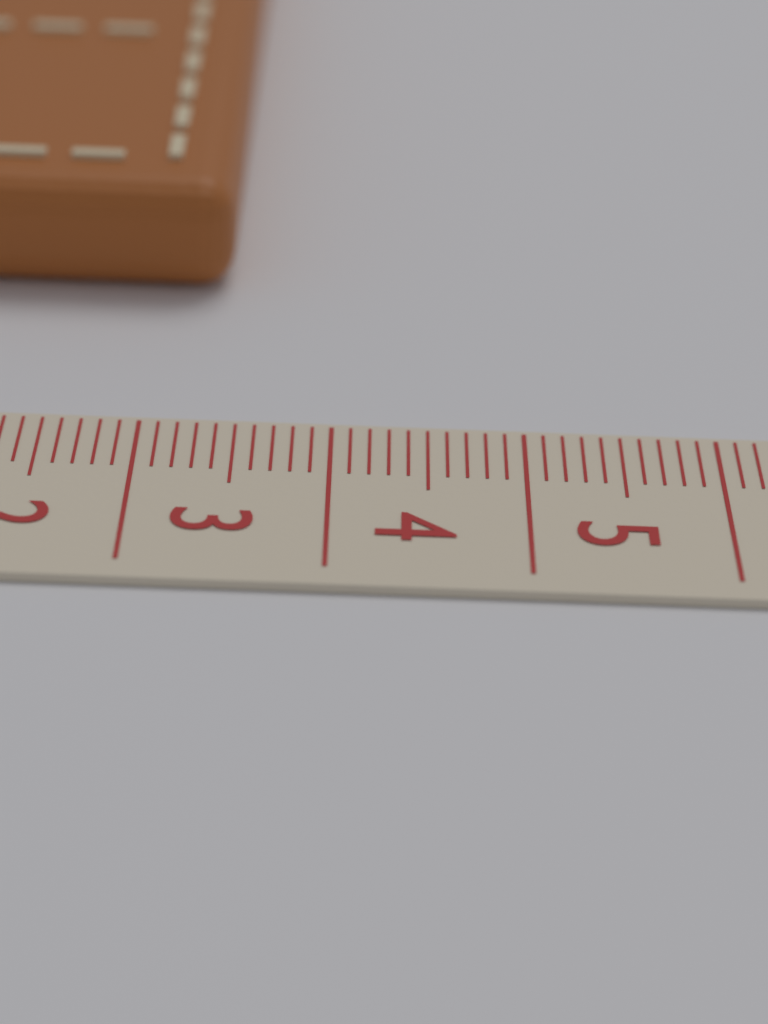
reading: 3.4 cm
